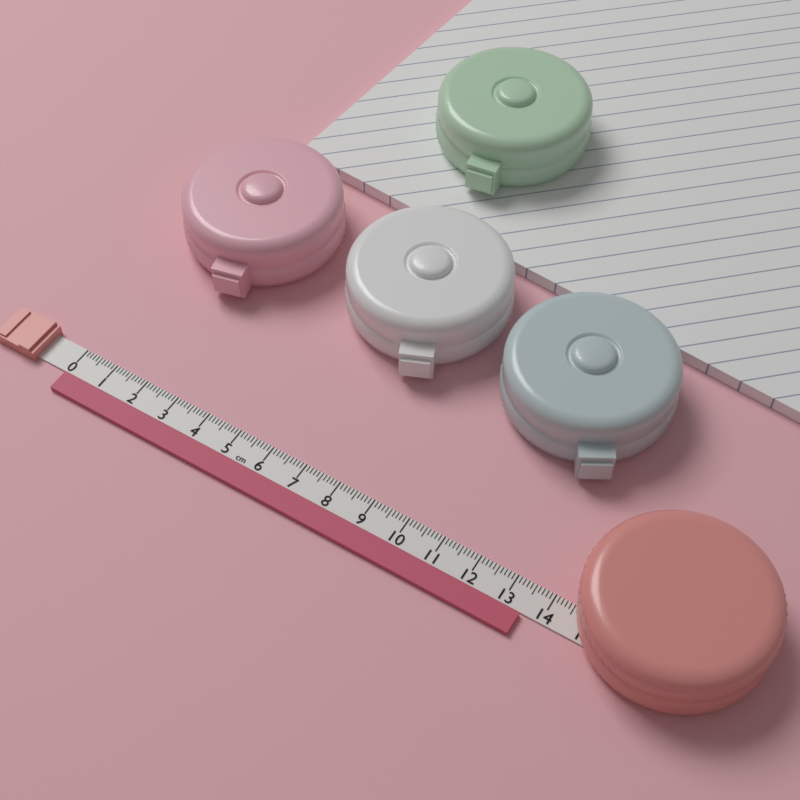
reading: 13.5 cm
